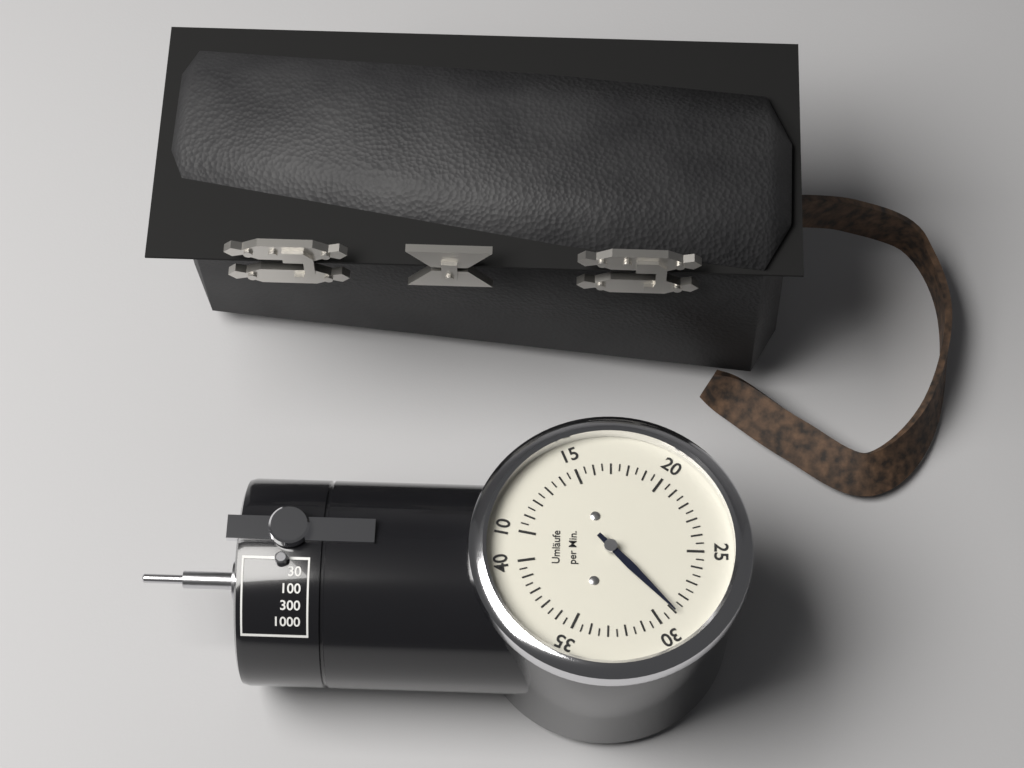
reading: 29.0 Umläufe per Min.
